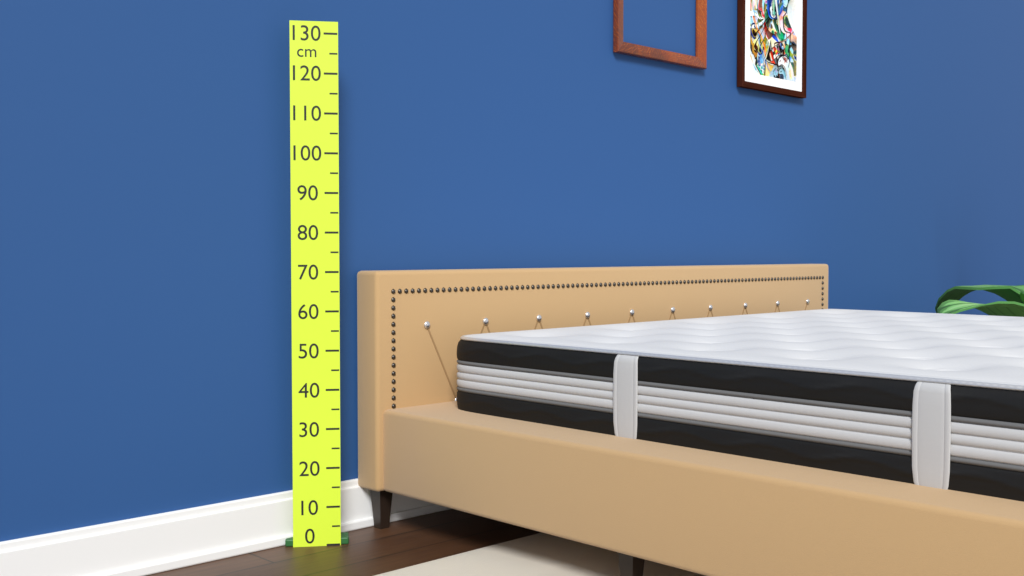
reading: 70 cm
